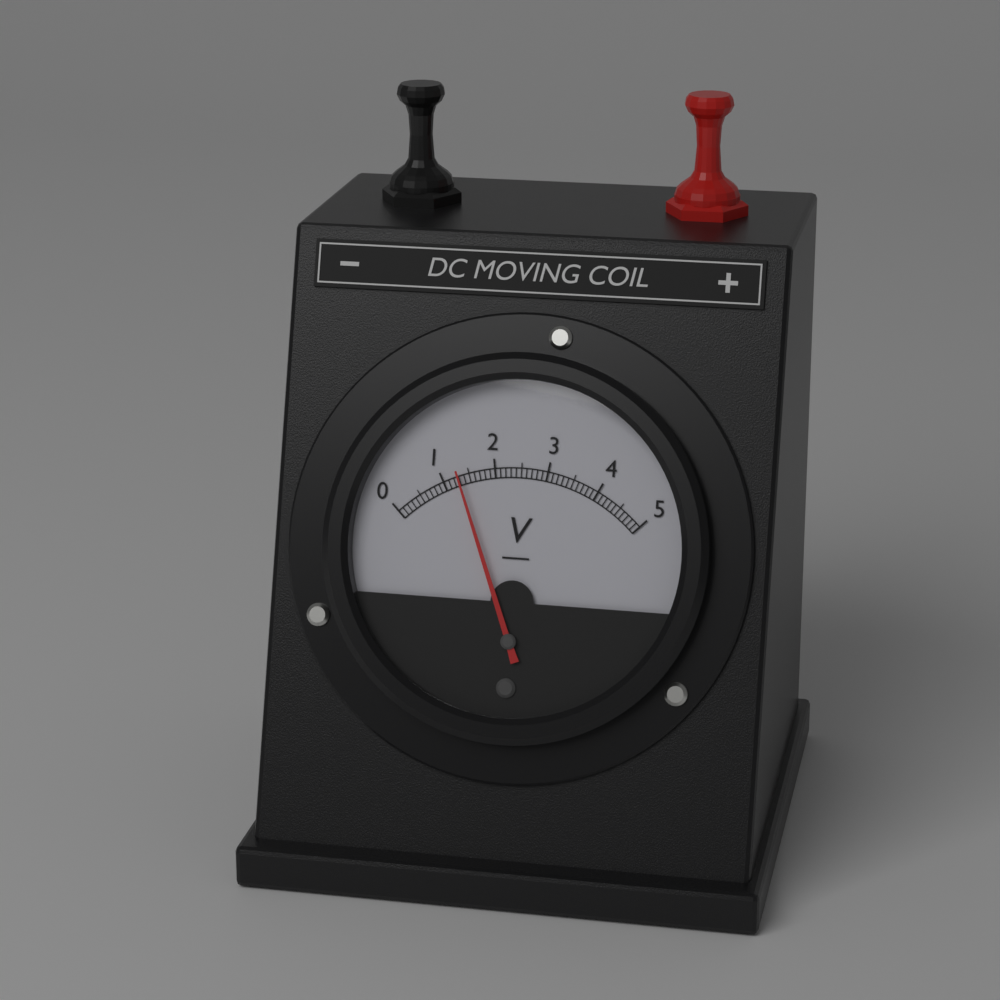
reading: 1.3 V
